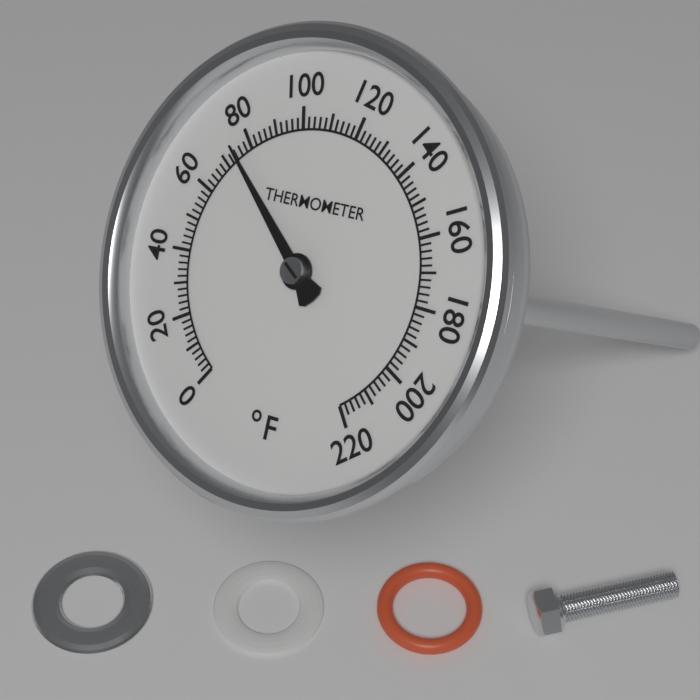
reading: 74 °F
